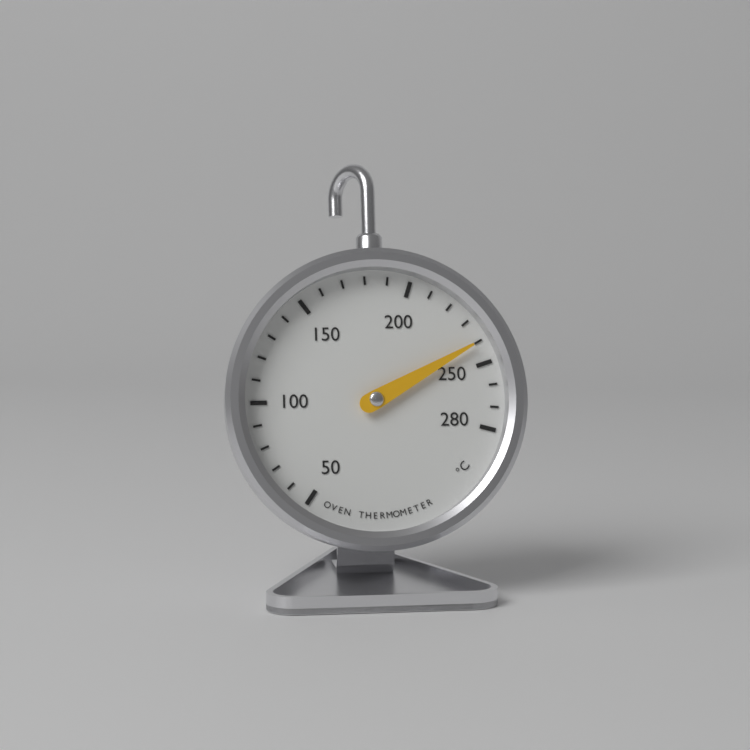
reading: 240 °C
